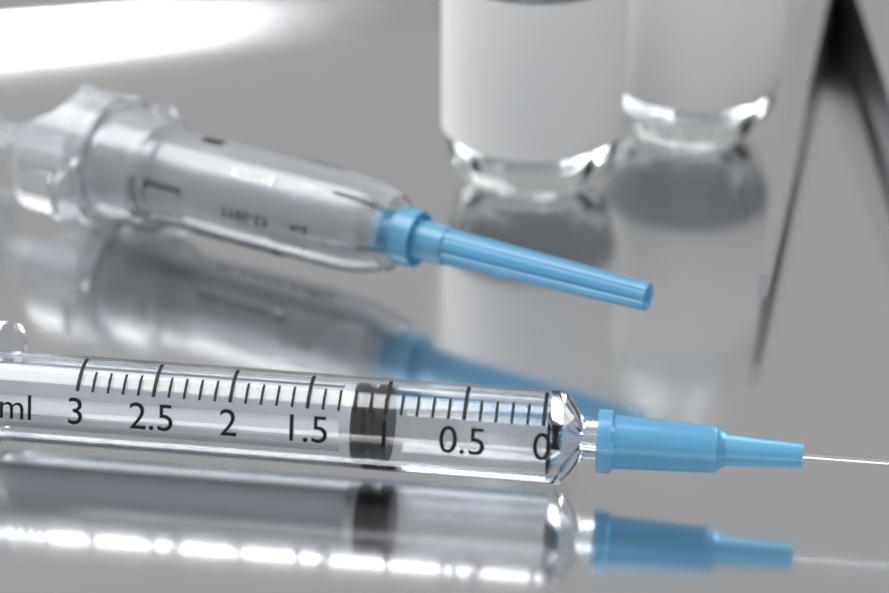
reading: 1.0 ml
